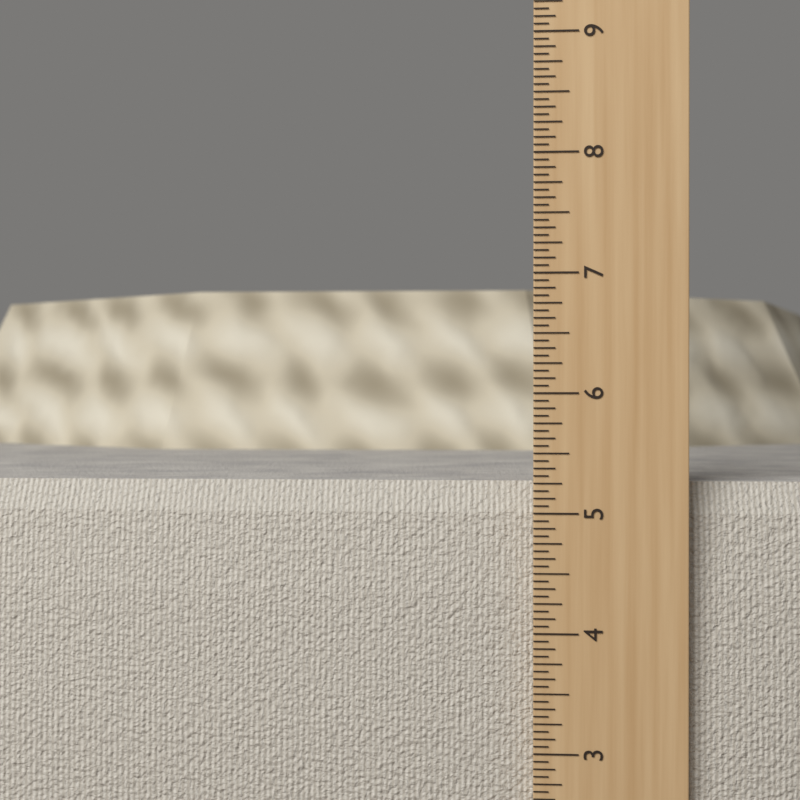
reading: 5.2500 in
